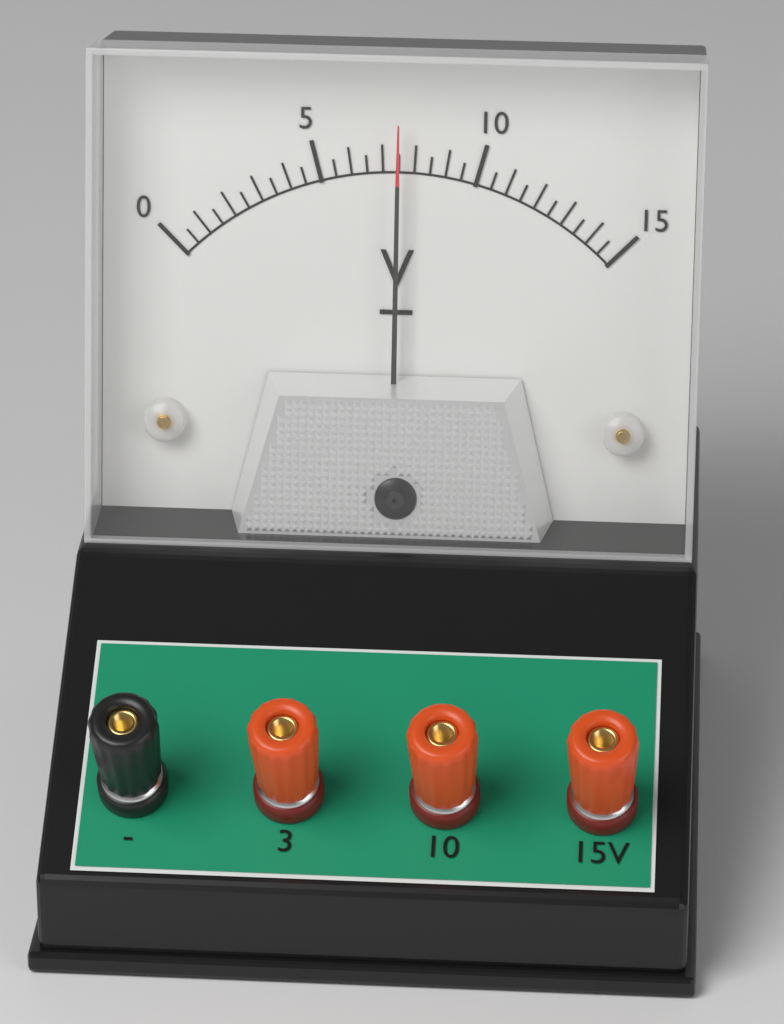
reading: 7.5 V
